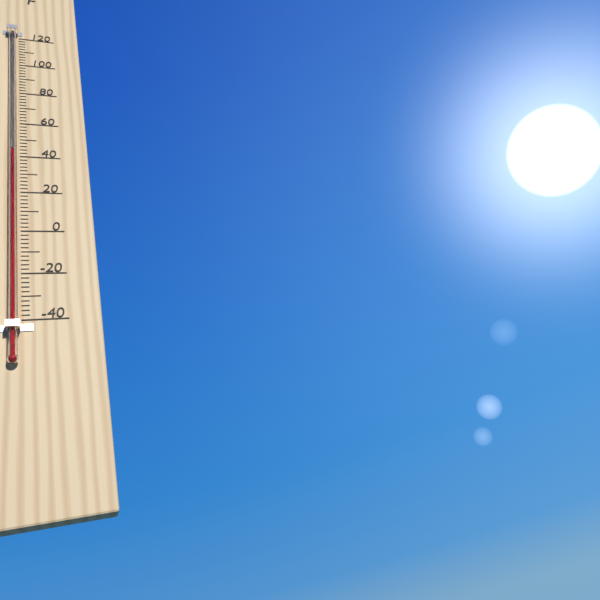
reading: 42 °F
